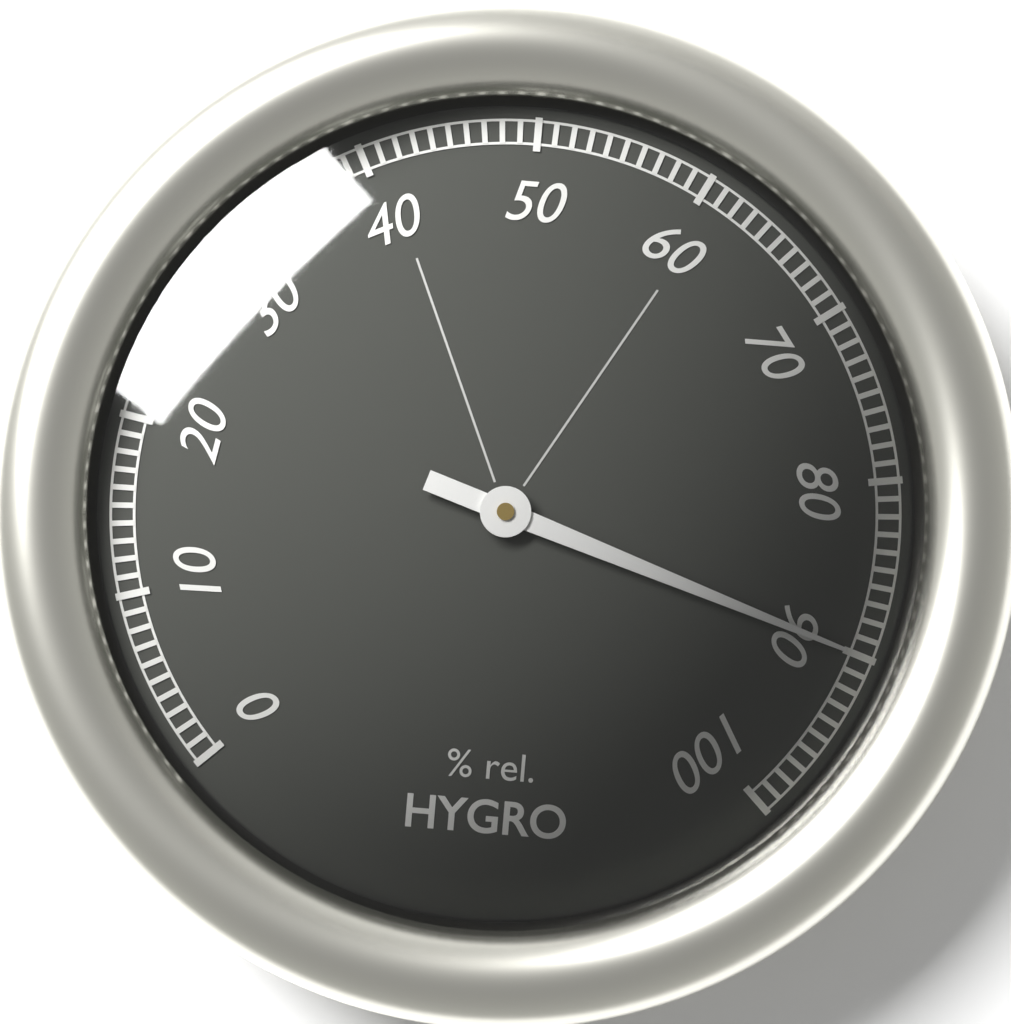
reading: 90 %
